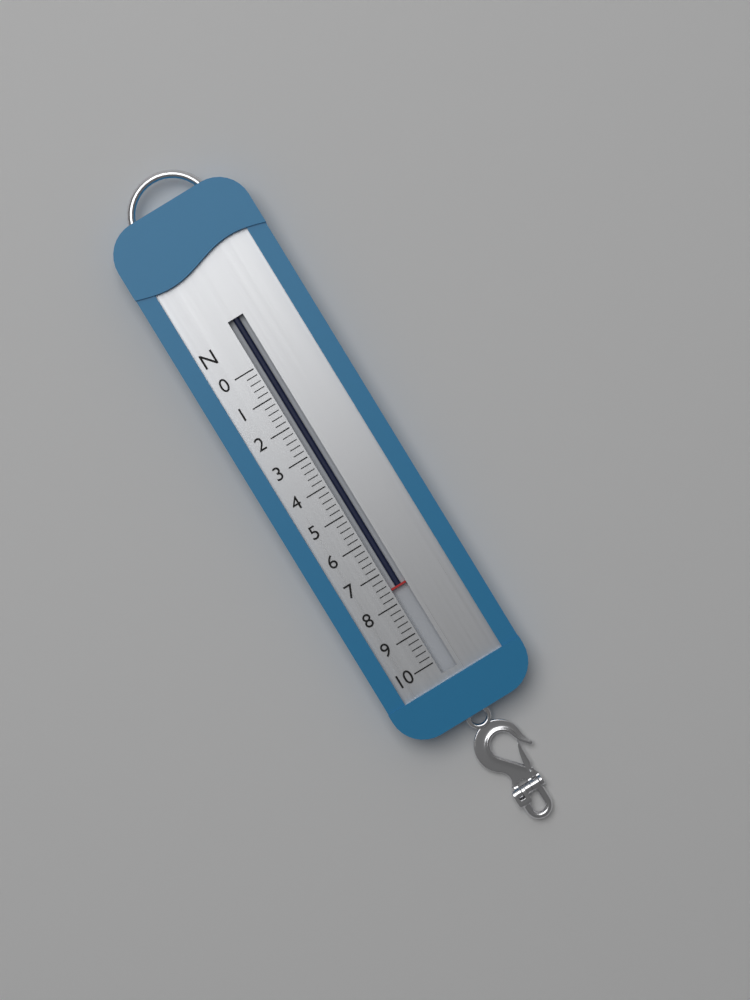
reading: 7.6 N
